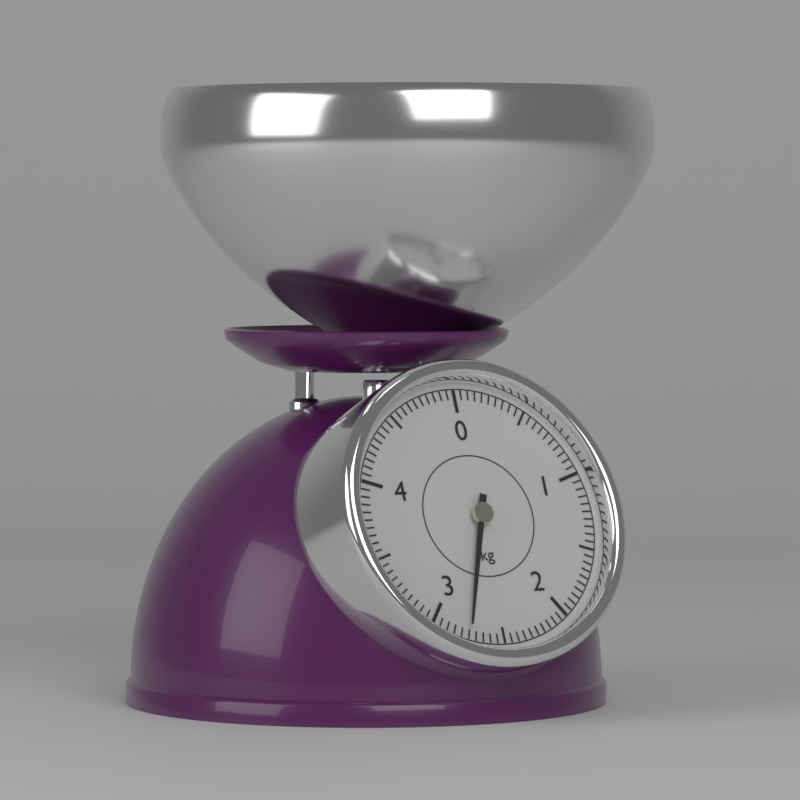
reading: 2.75 kg
